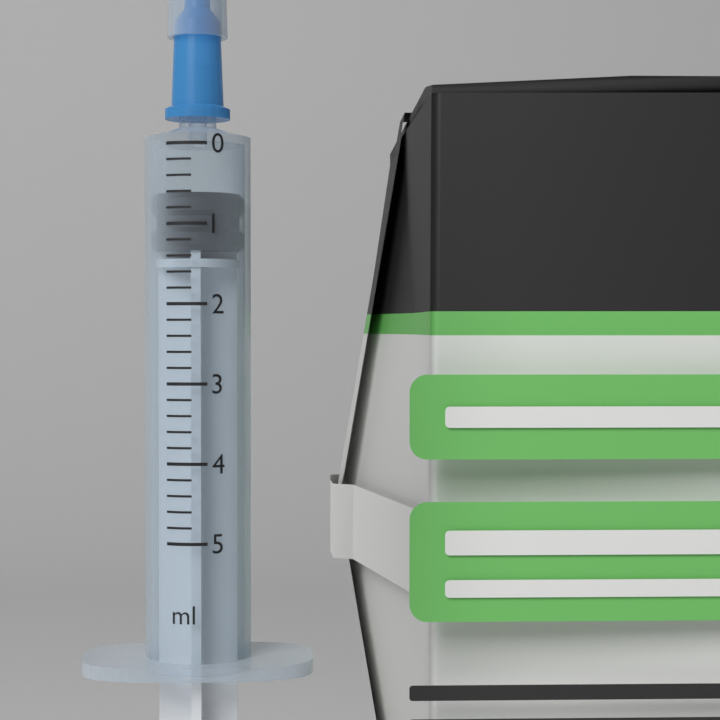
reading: 0.6 ml
